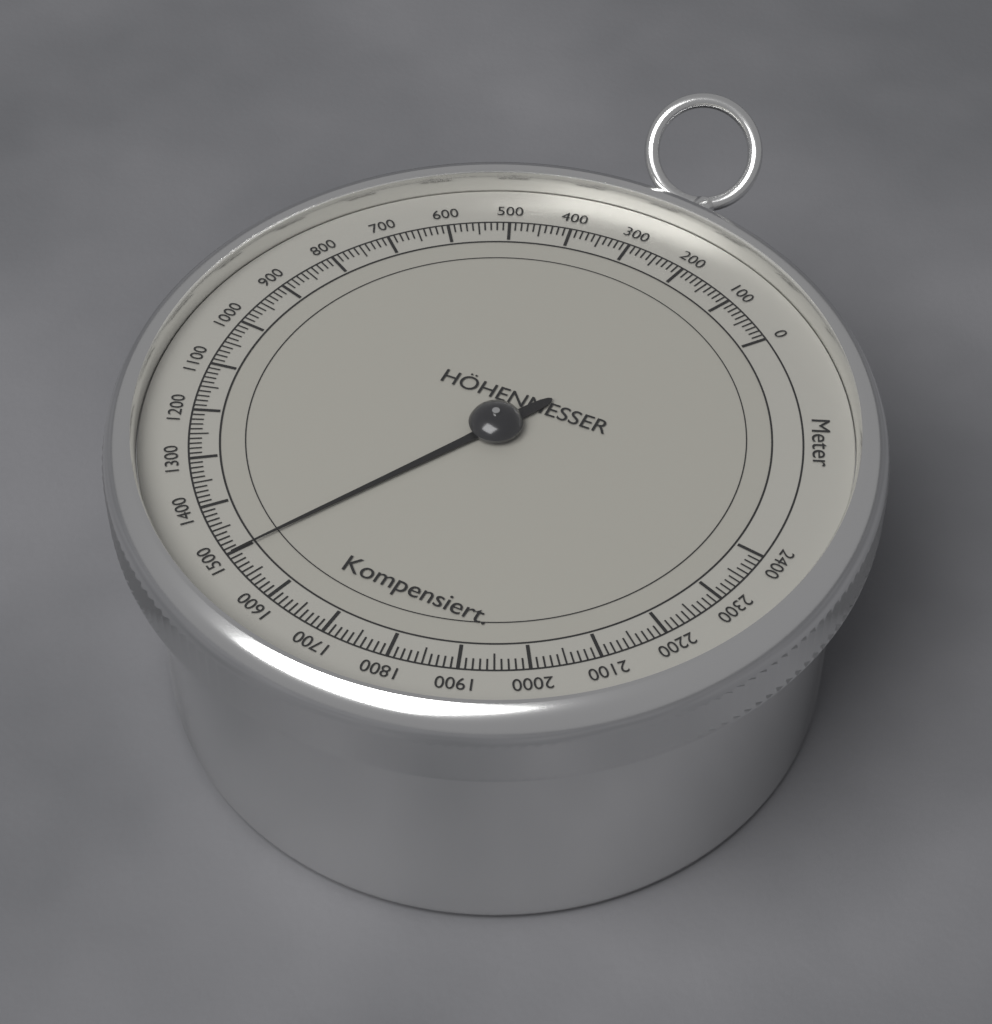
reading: 1500 m
